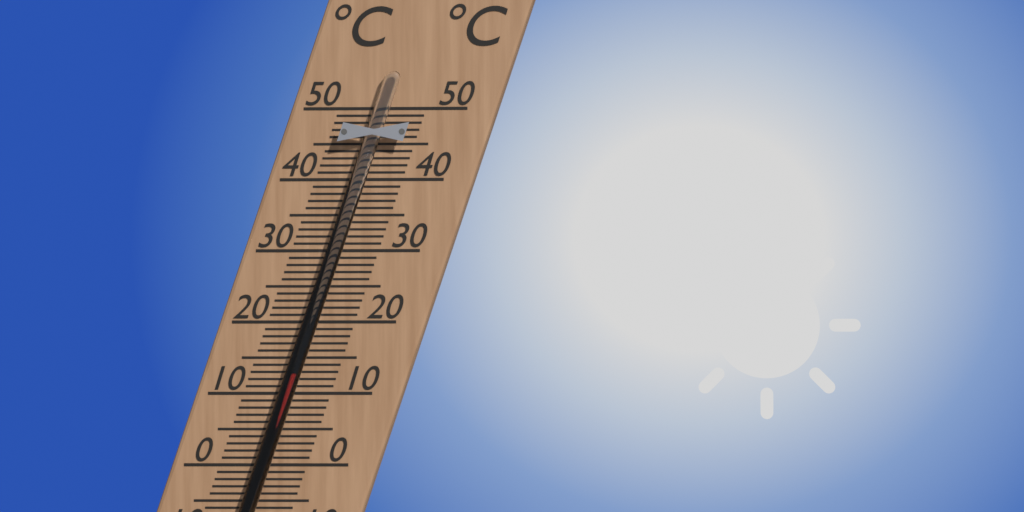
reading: 13 °C
